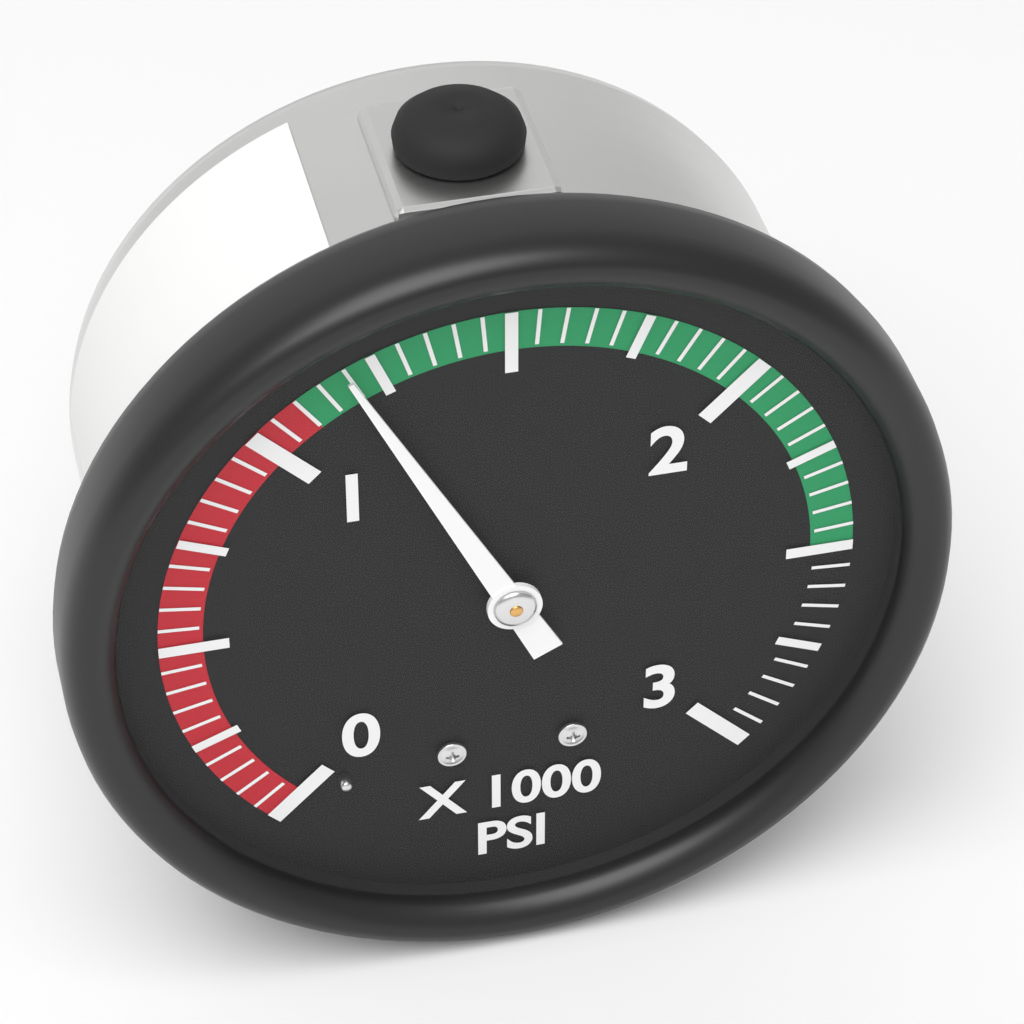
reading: 1200 psi
